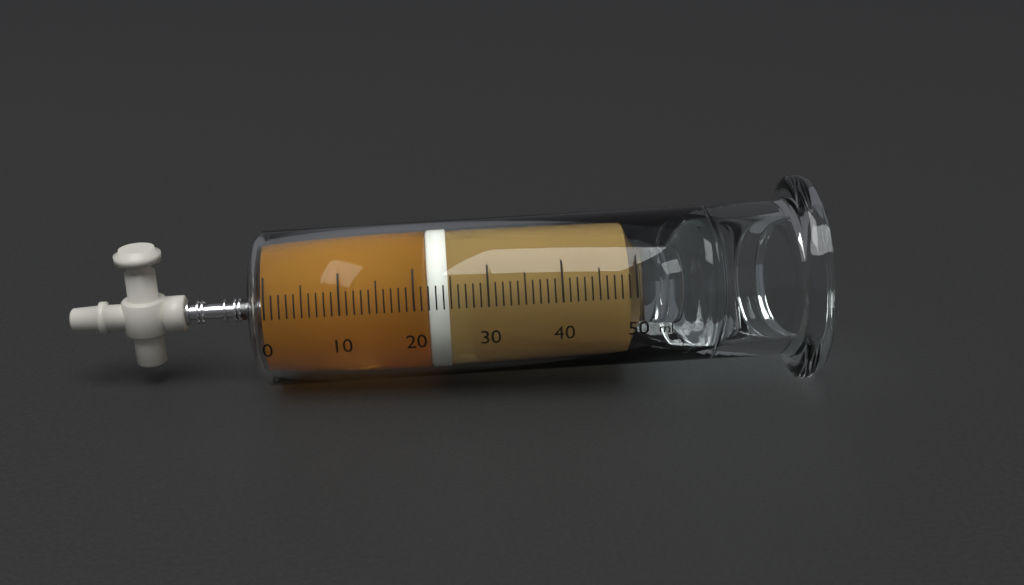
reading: 22 ml
